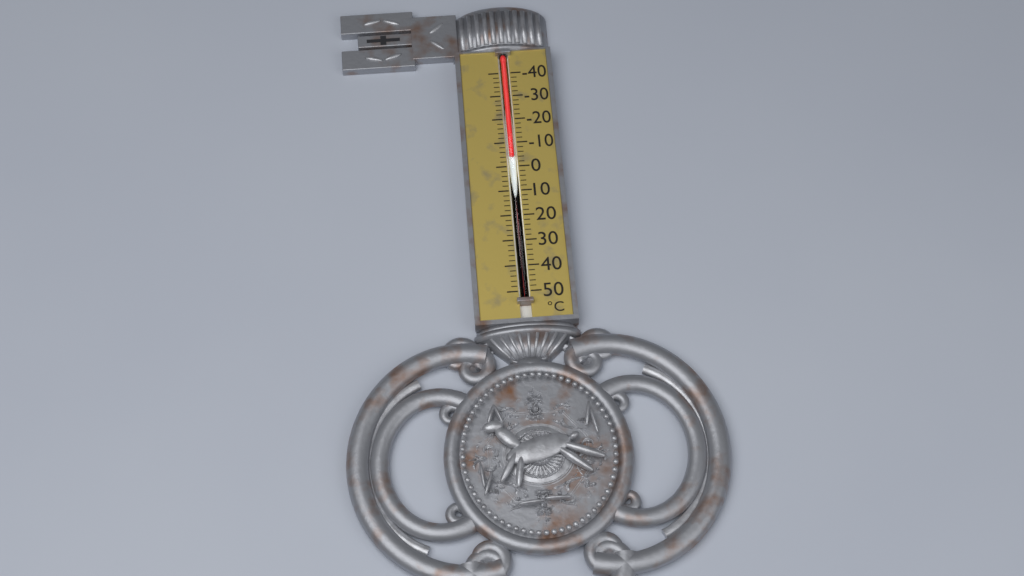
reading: -4 °C
